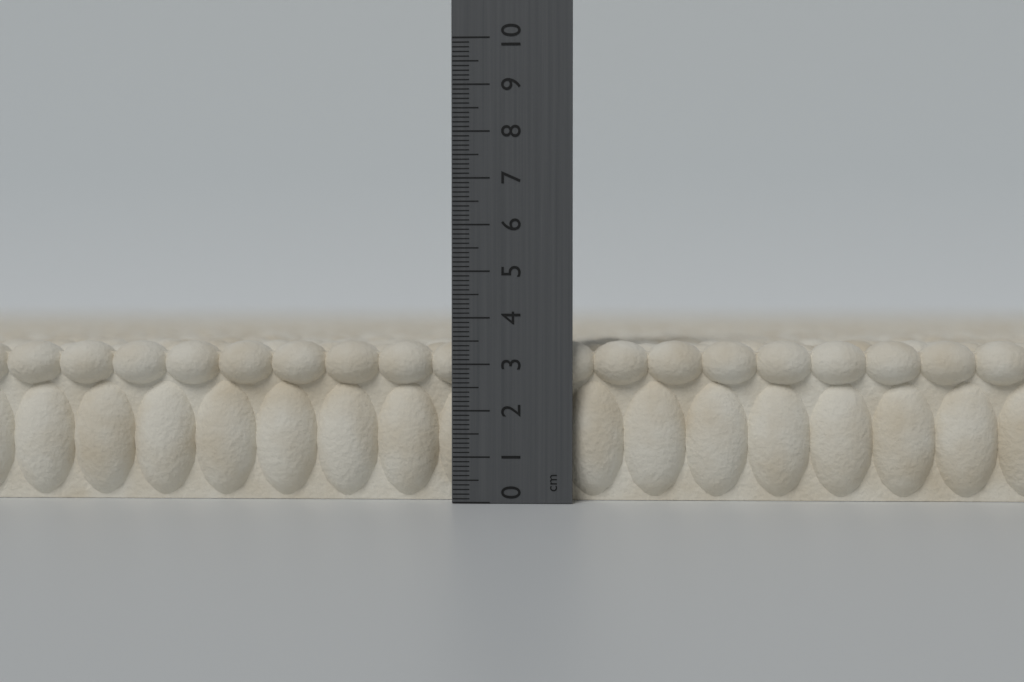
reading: 3.5 cm
